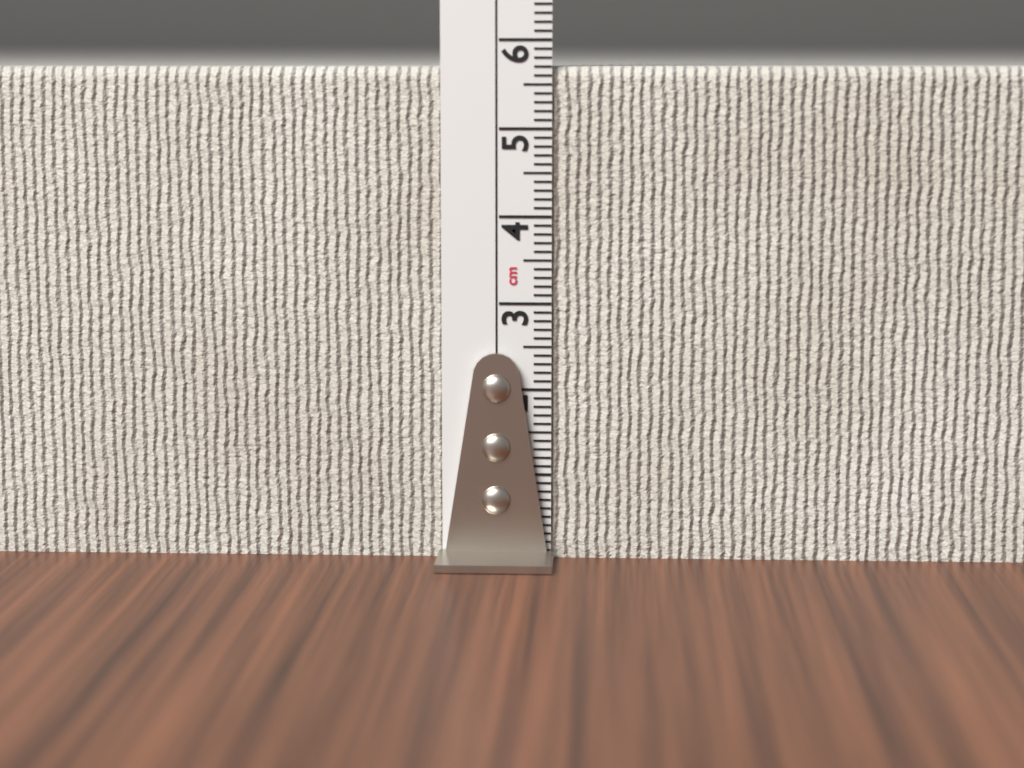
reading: 5.7 cm
